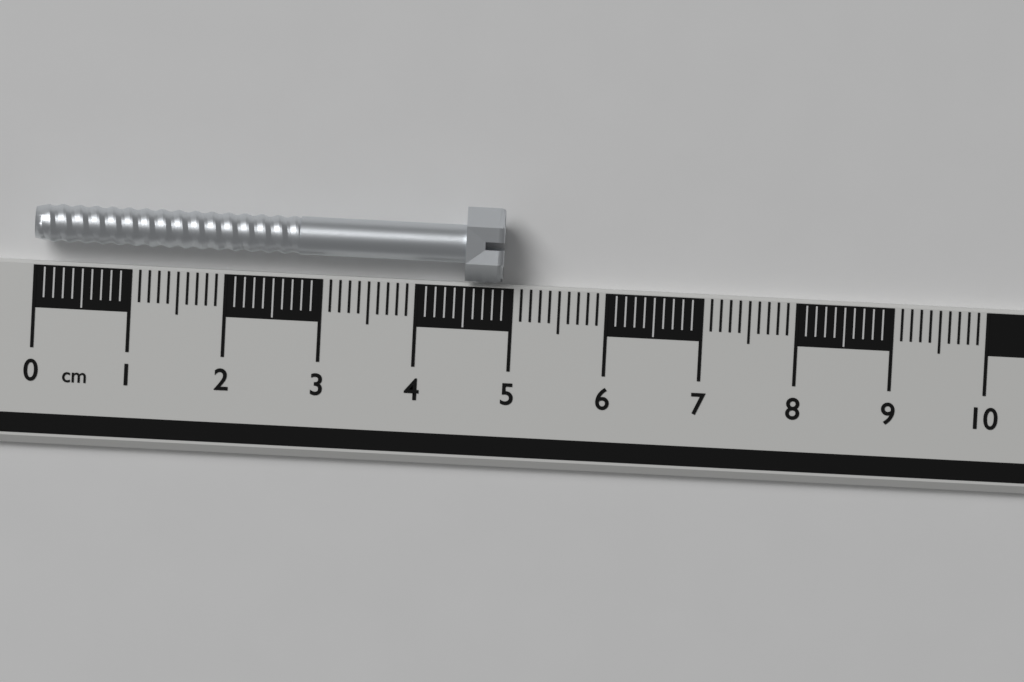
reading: 4.9 cm
